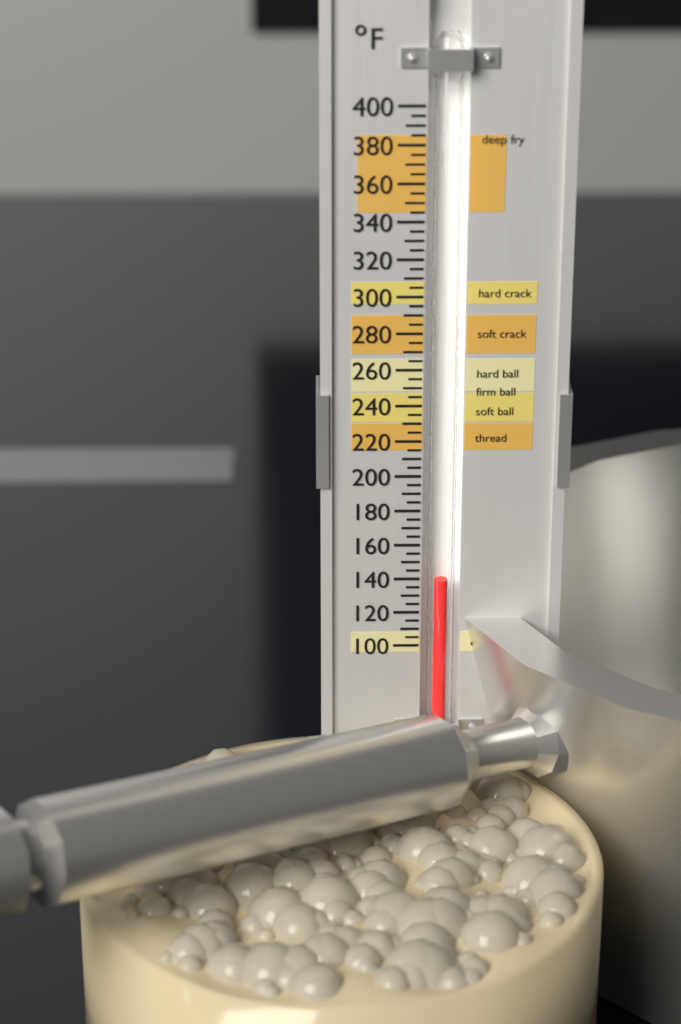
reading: 140 °F
